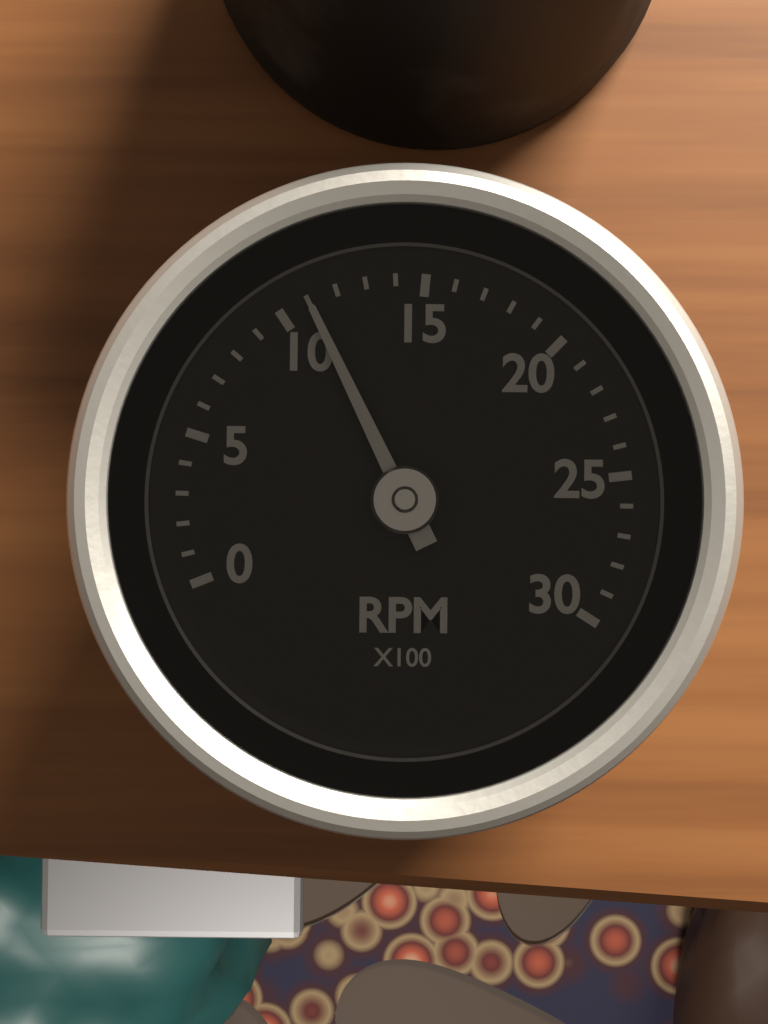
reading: 11 RPM x100
